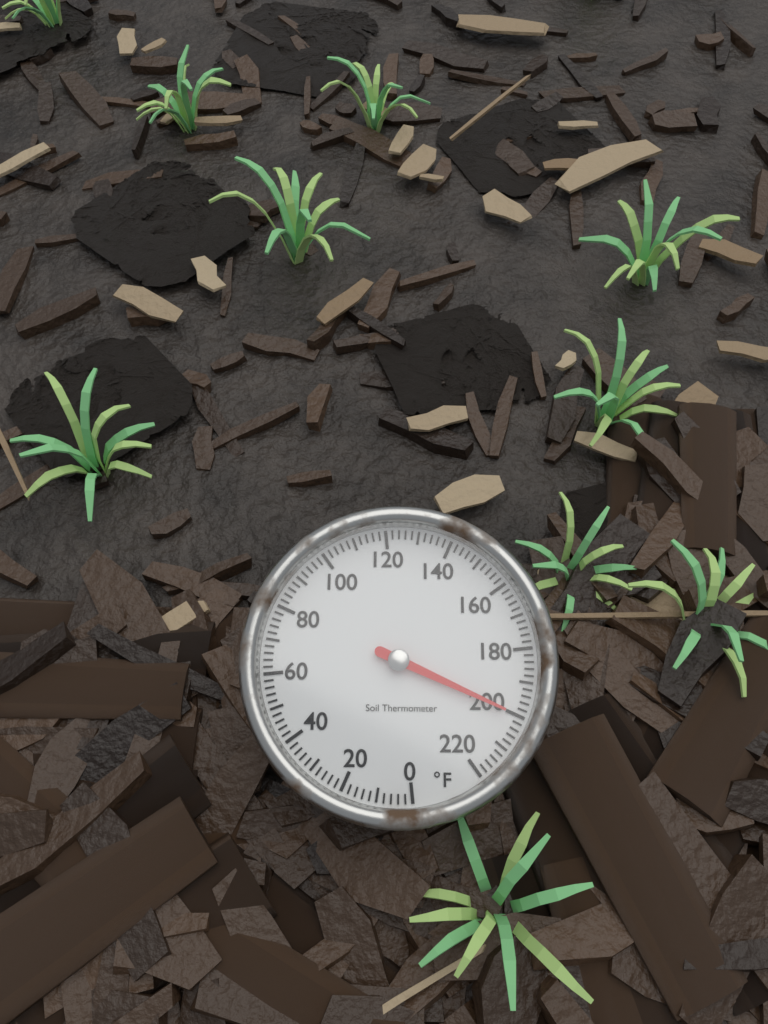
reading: 200 °F
